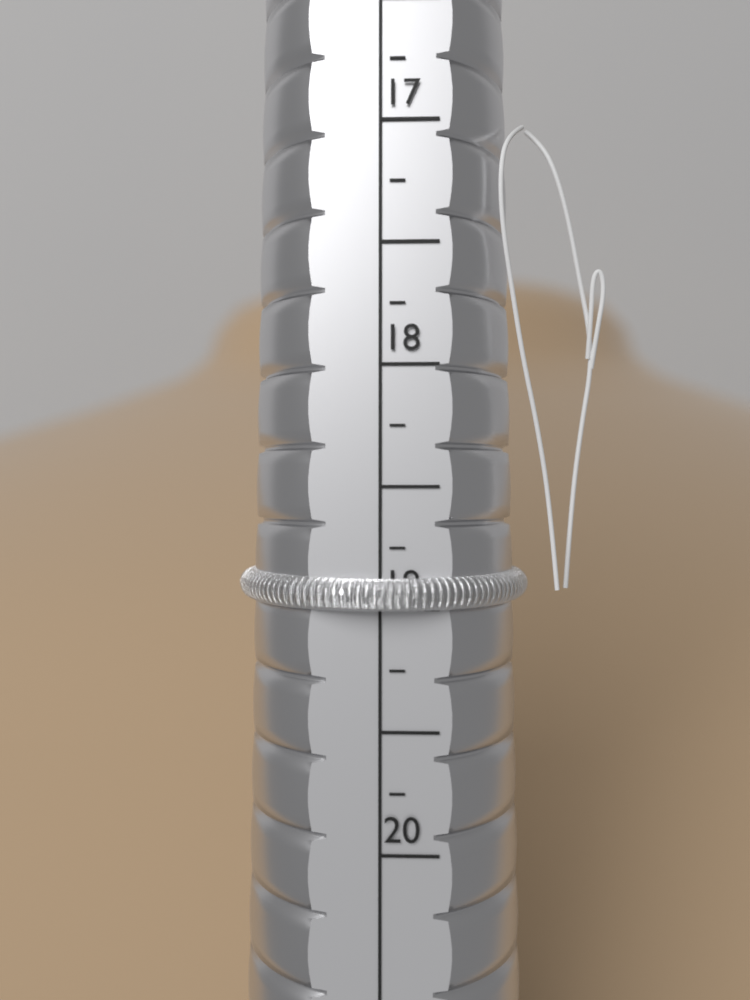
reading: 19.00 (no unit)
